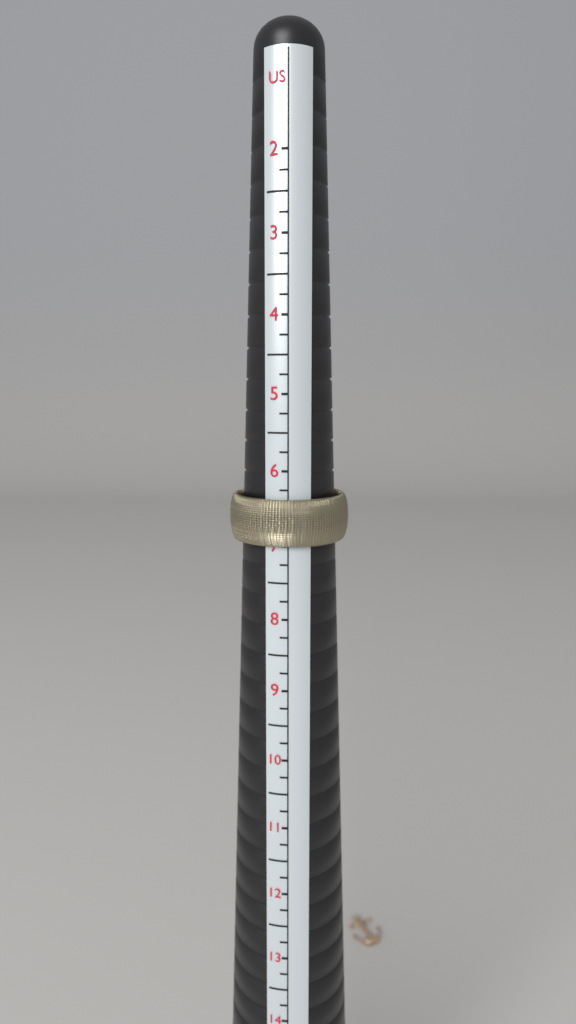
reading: 7.00 US
